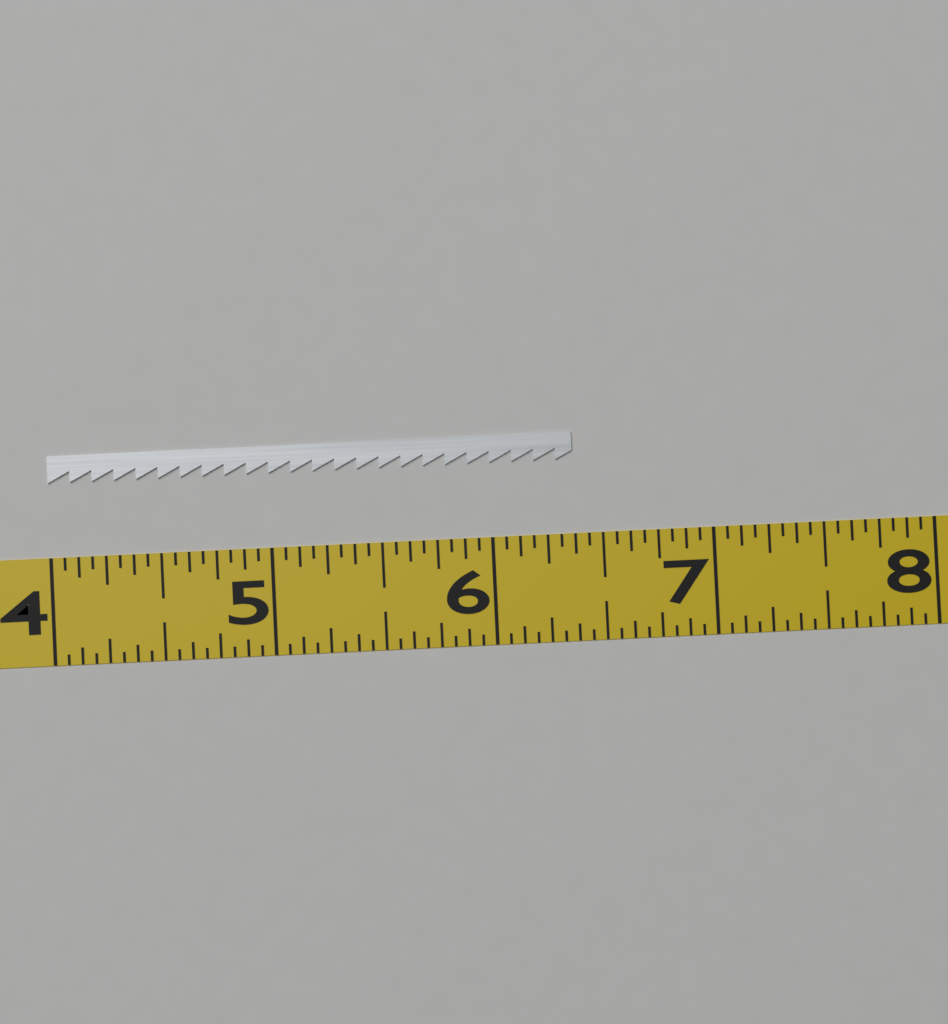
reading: 6.3750 (no unit)
